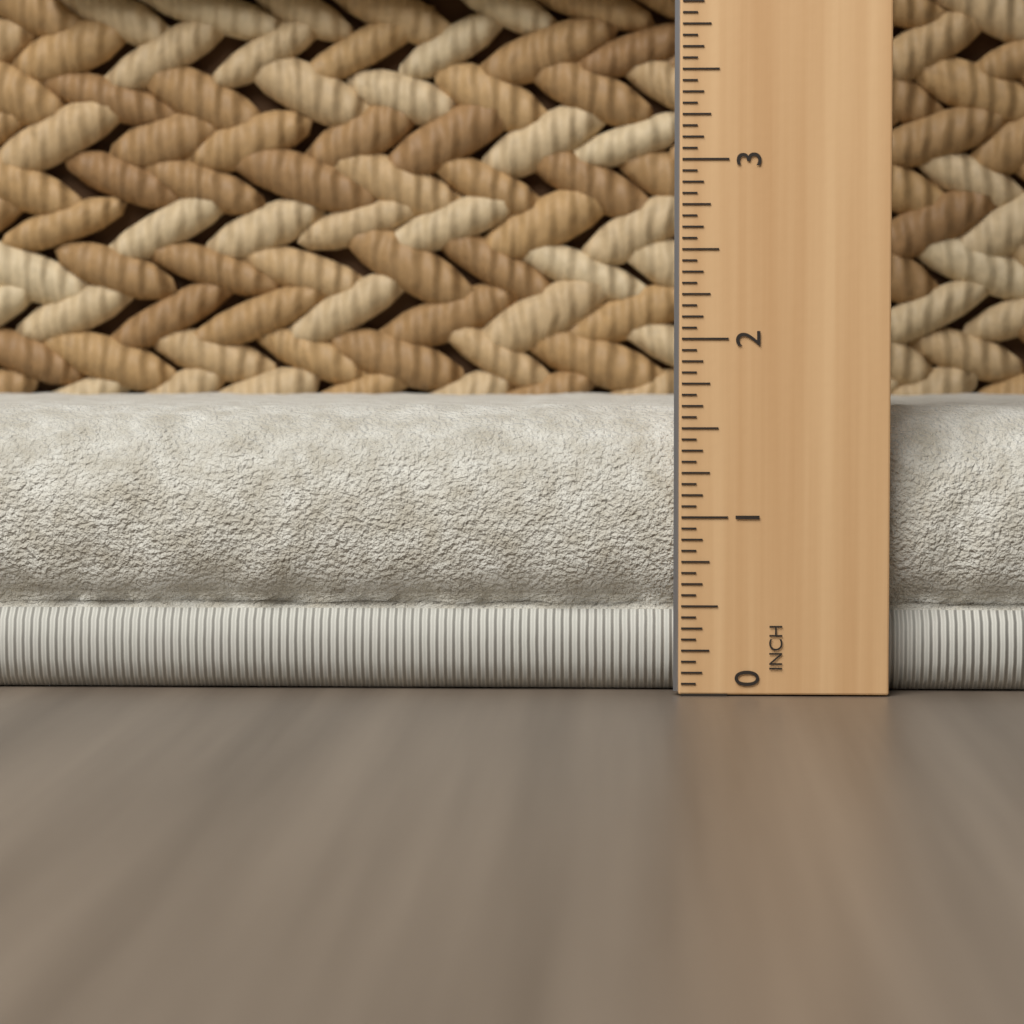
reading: 1.6250 in
